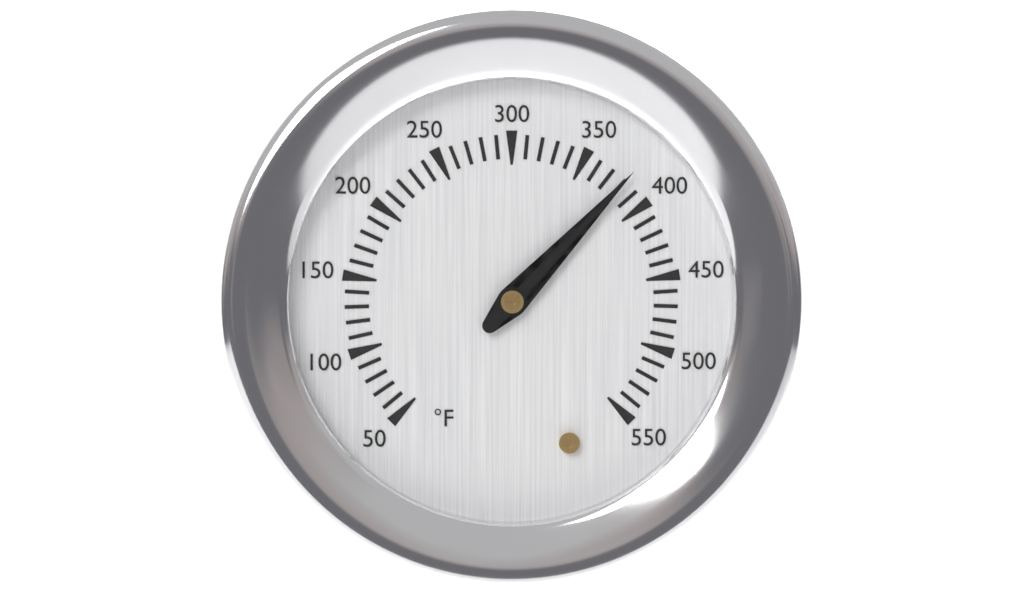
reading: 380 °F
